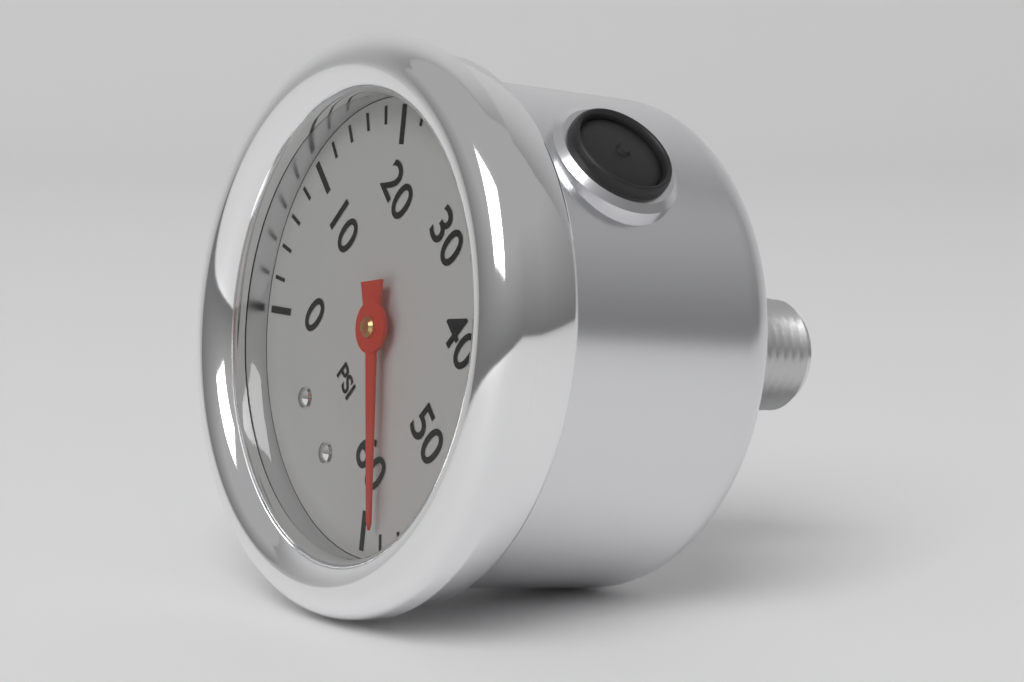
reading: 58 psi
